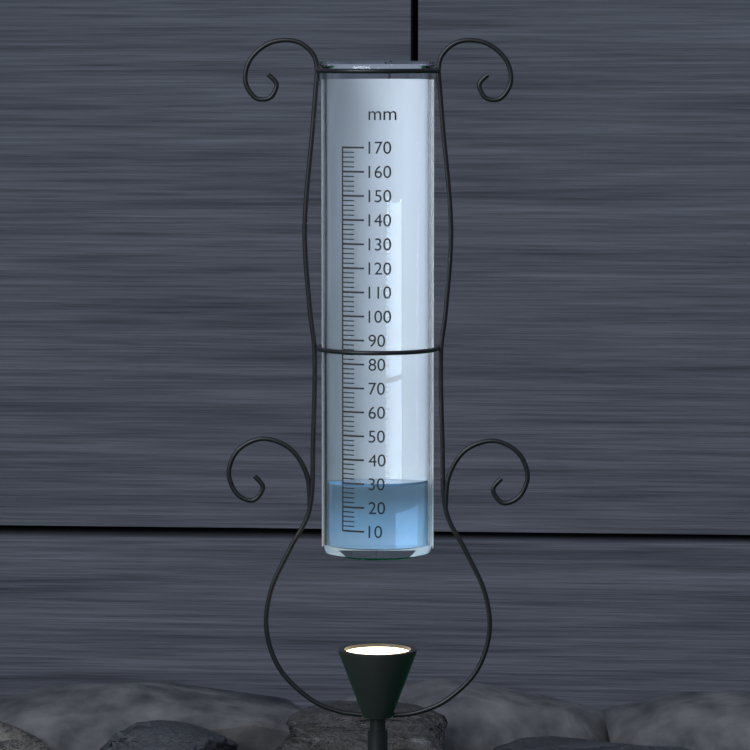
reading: 30 mm
